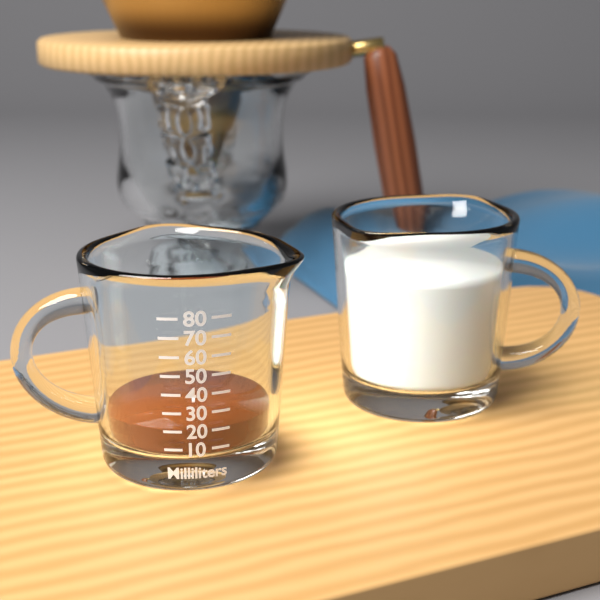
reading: 20 ml
